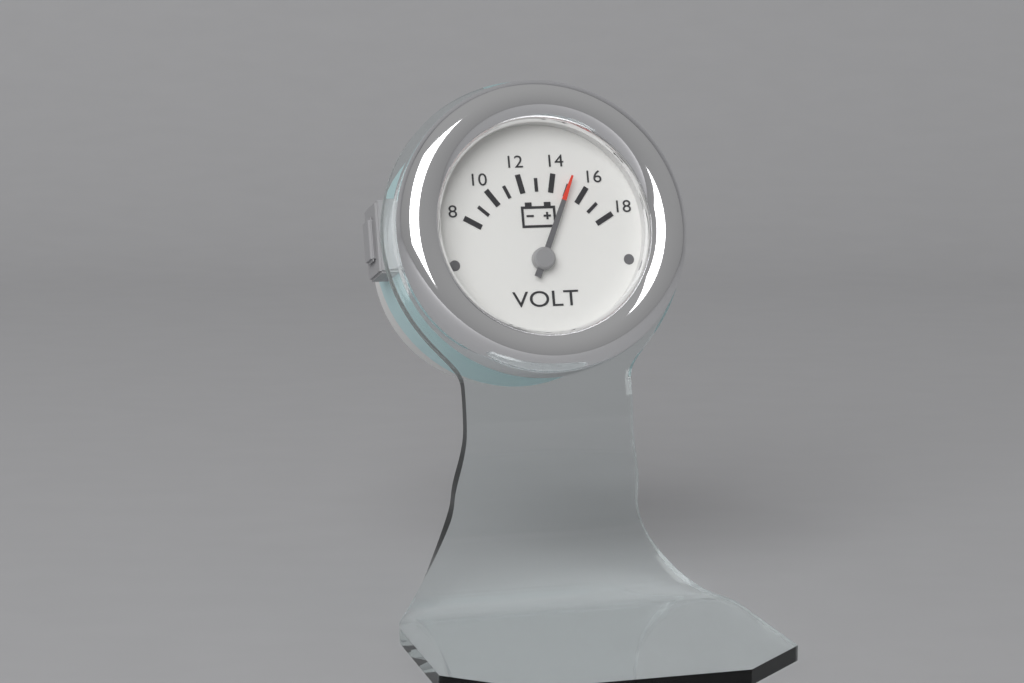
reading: 15 V
